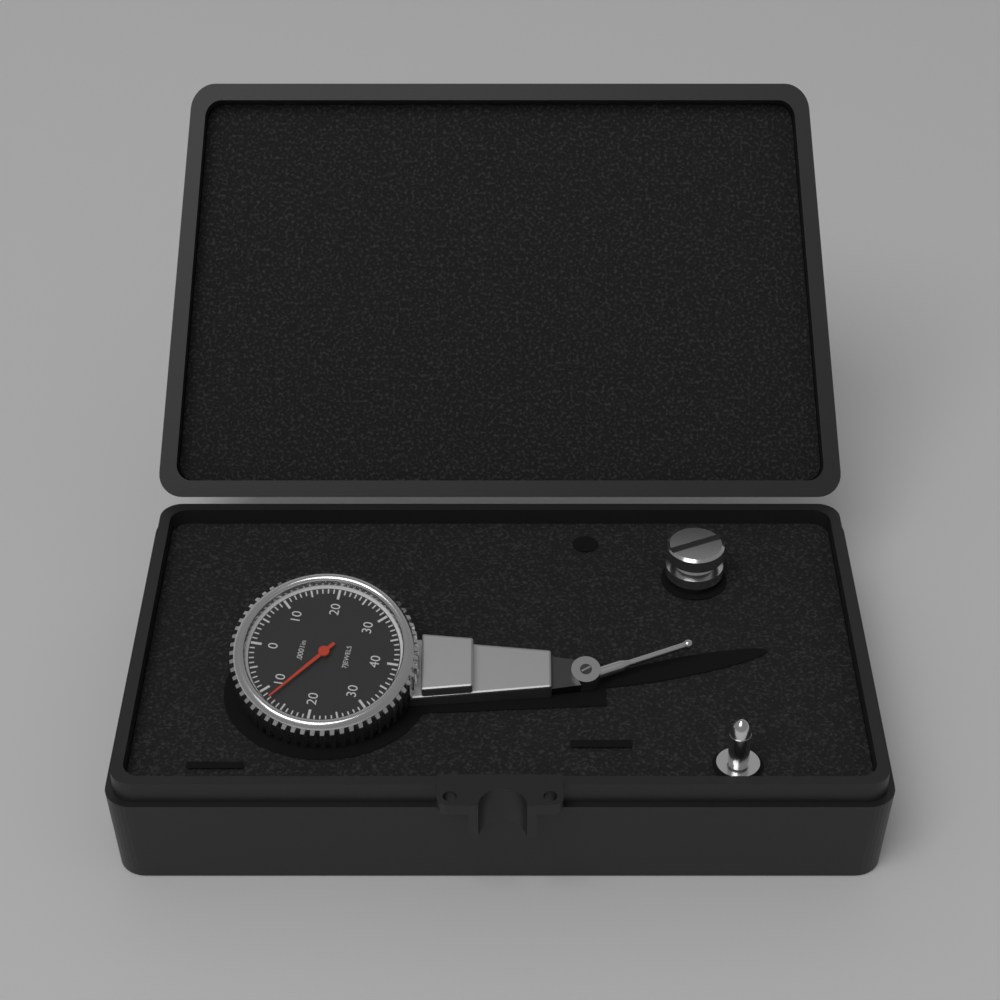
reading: 0.0012 in
